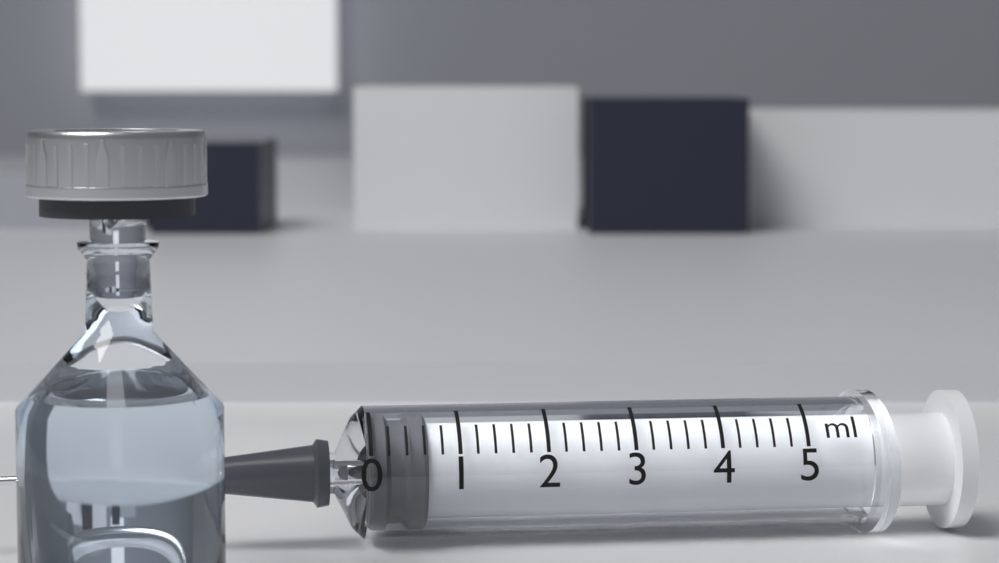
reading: 0.0 ml
